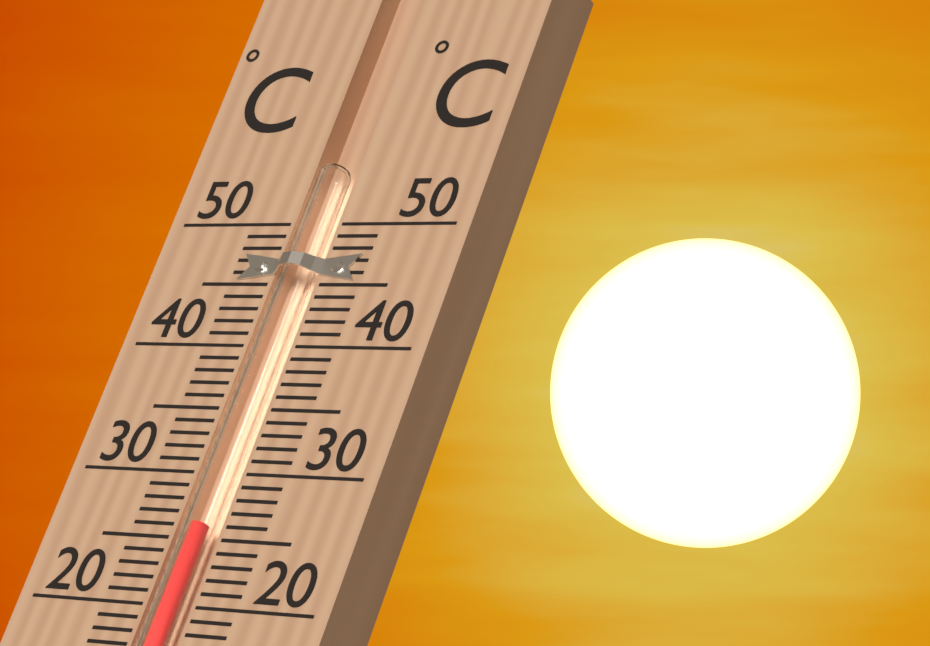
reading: 26 °C
